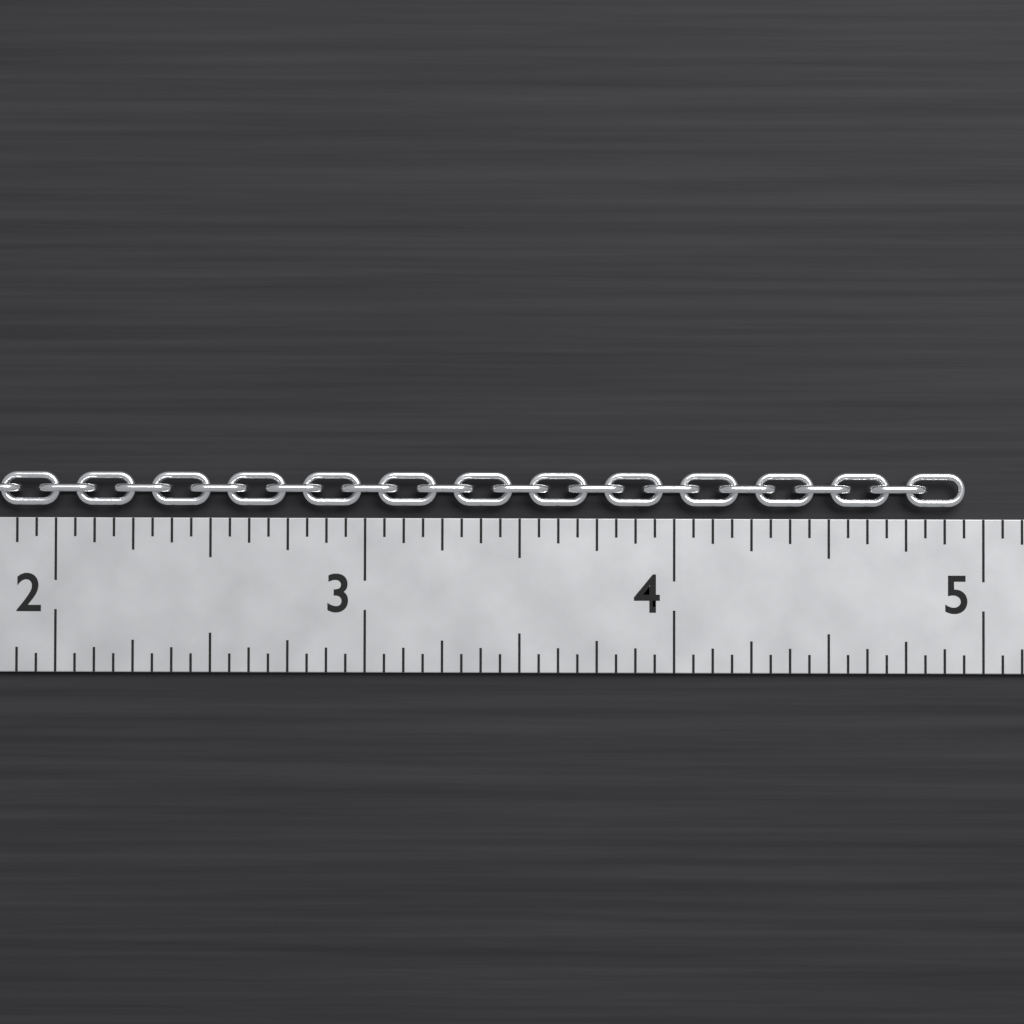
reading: 4.9375 in
